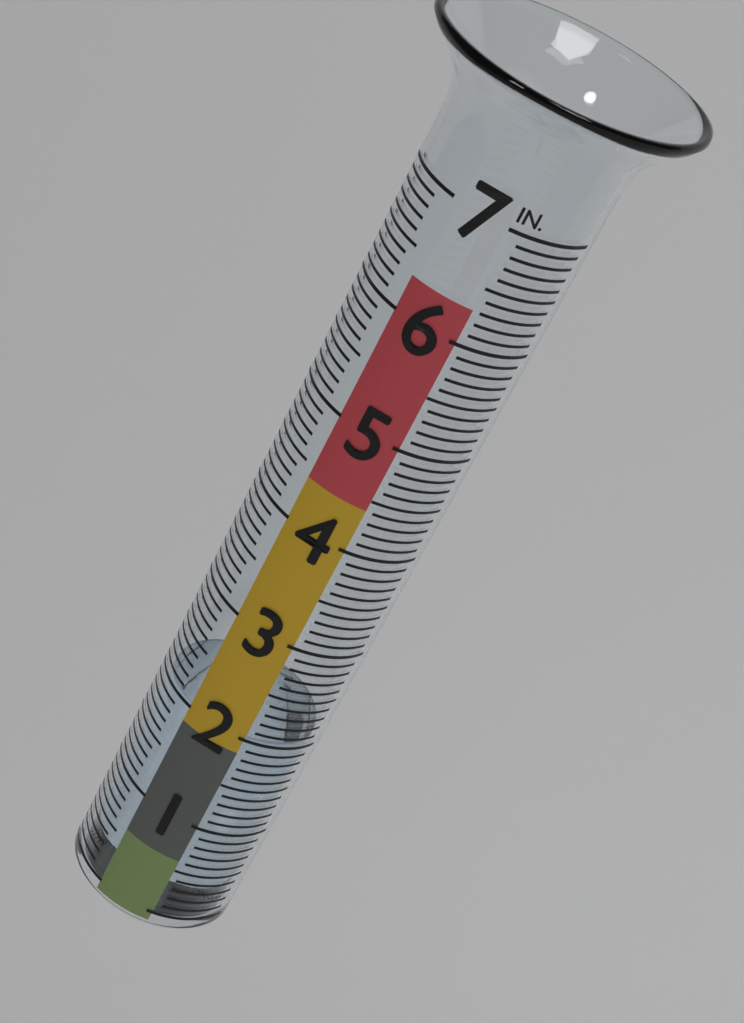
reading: 2.0 in
